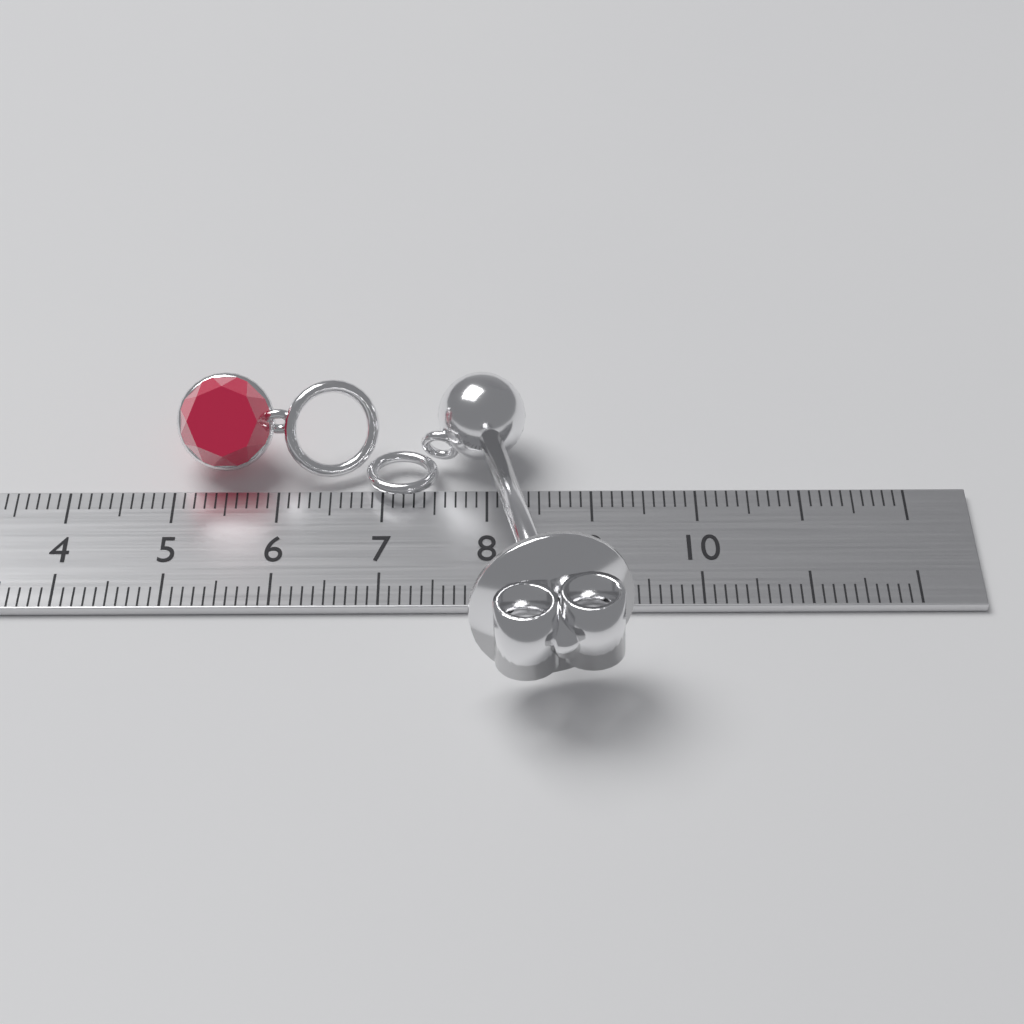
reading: 9.3 cm
